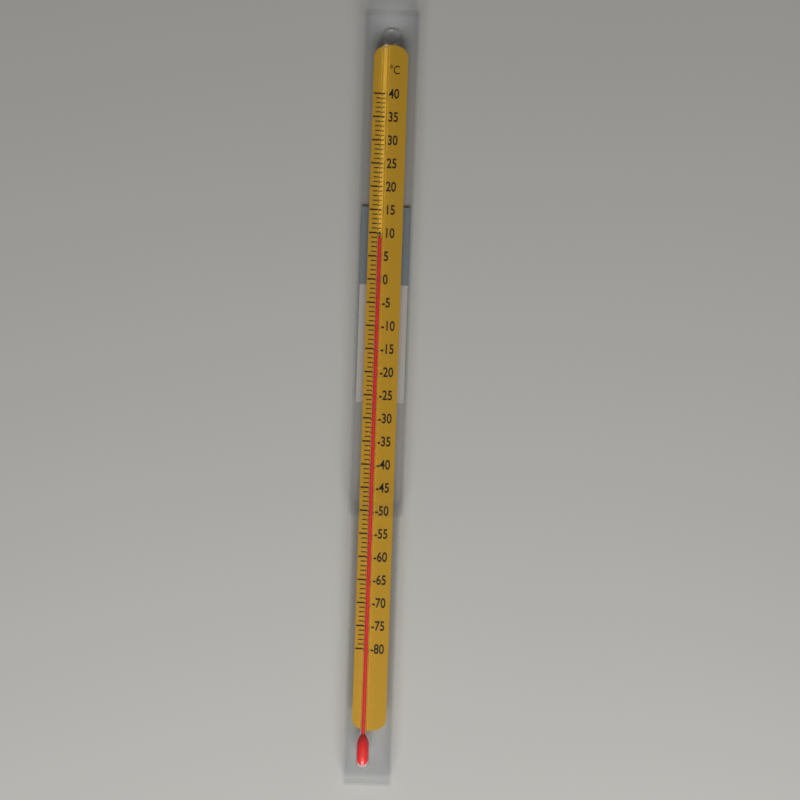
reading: 9 °C
